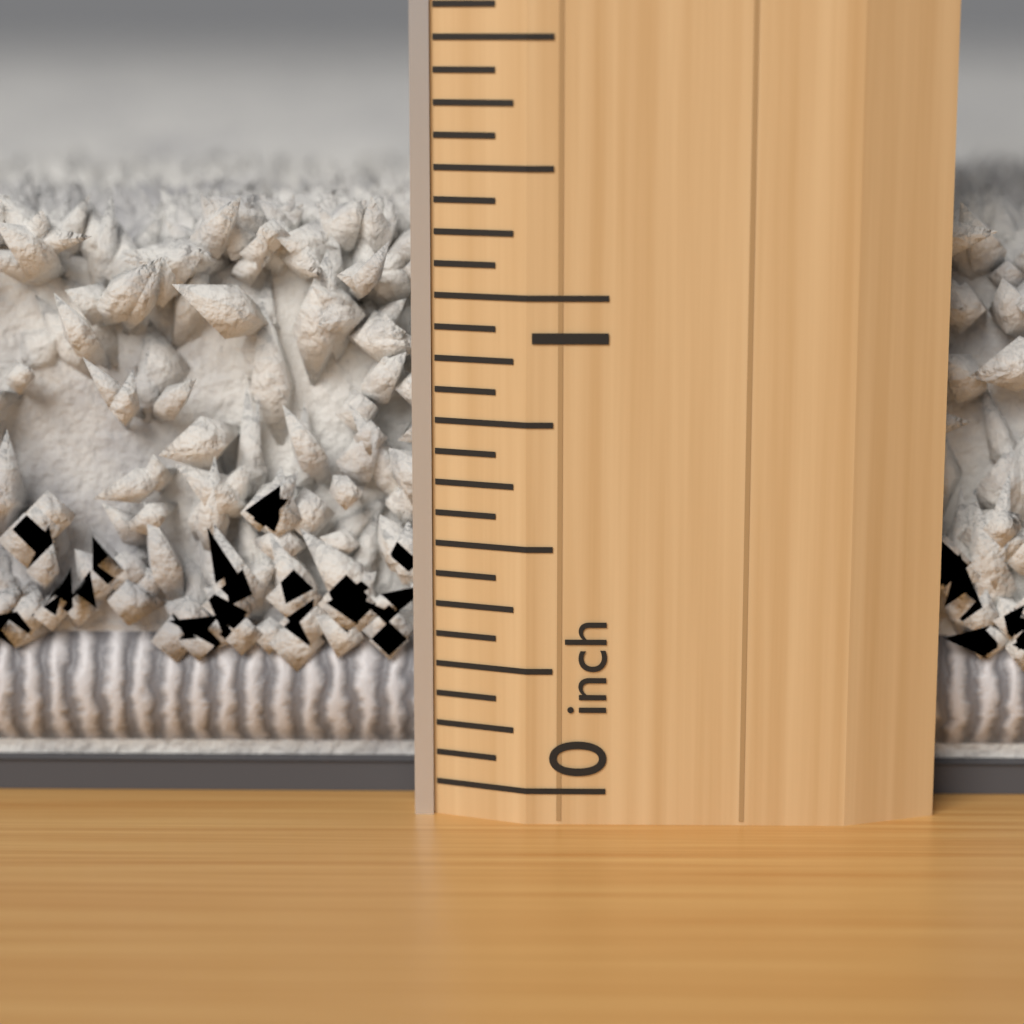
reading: 1.1875 inch
